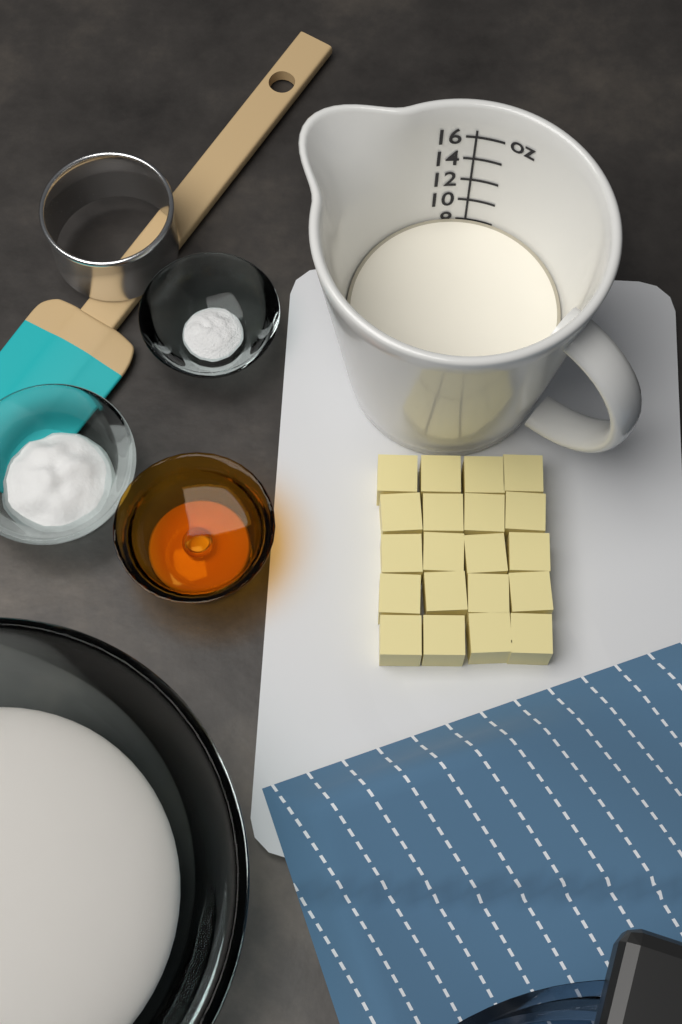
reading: 8 oz
